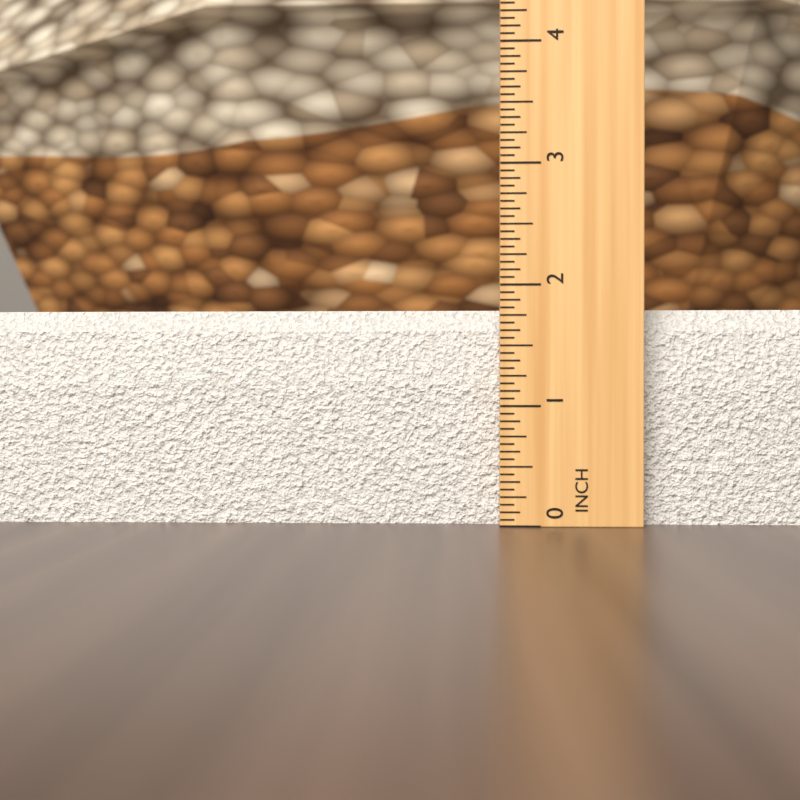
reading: 1.8125 in
